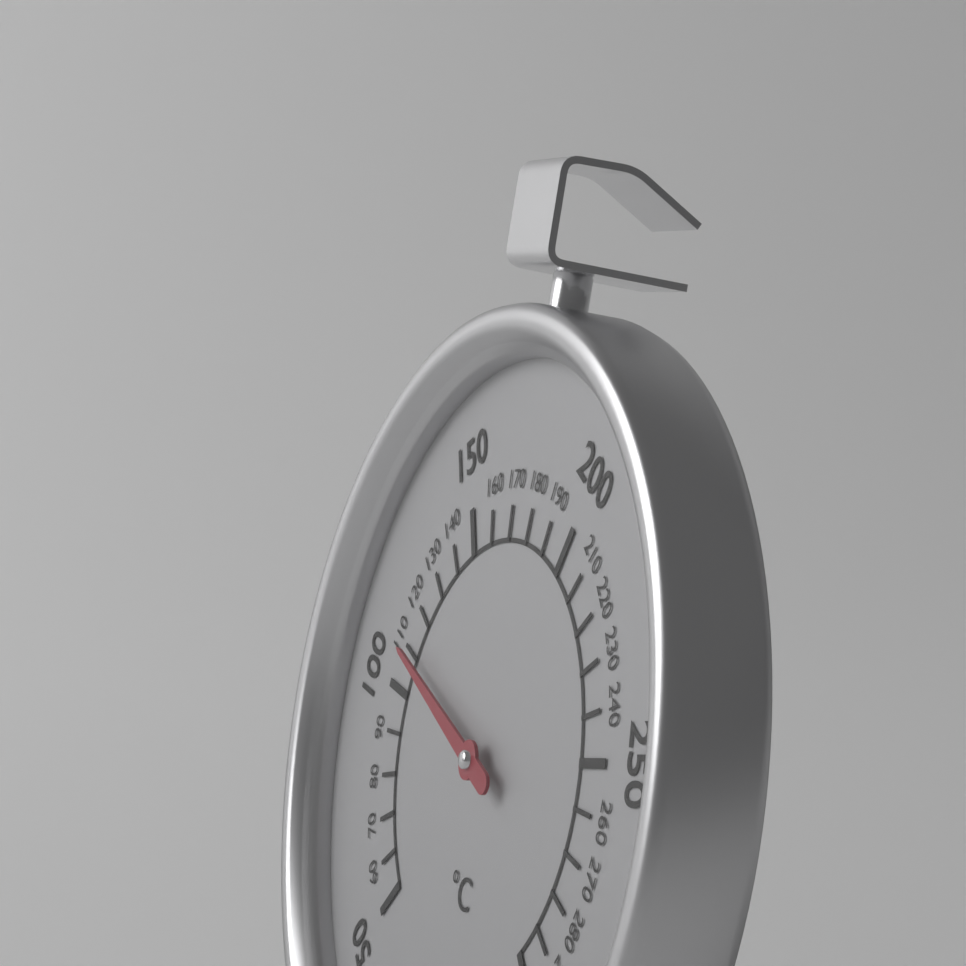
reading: 110 °C
